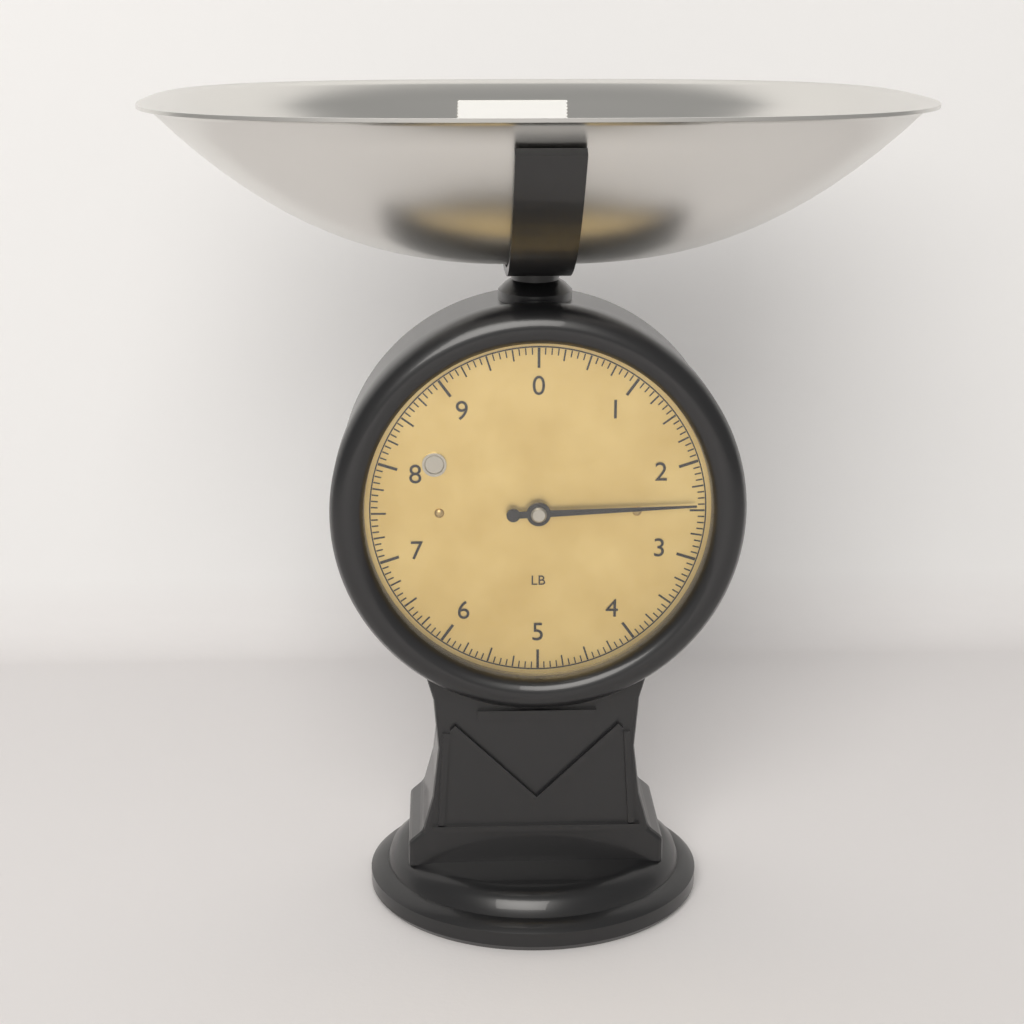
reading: 2.4375 lb
